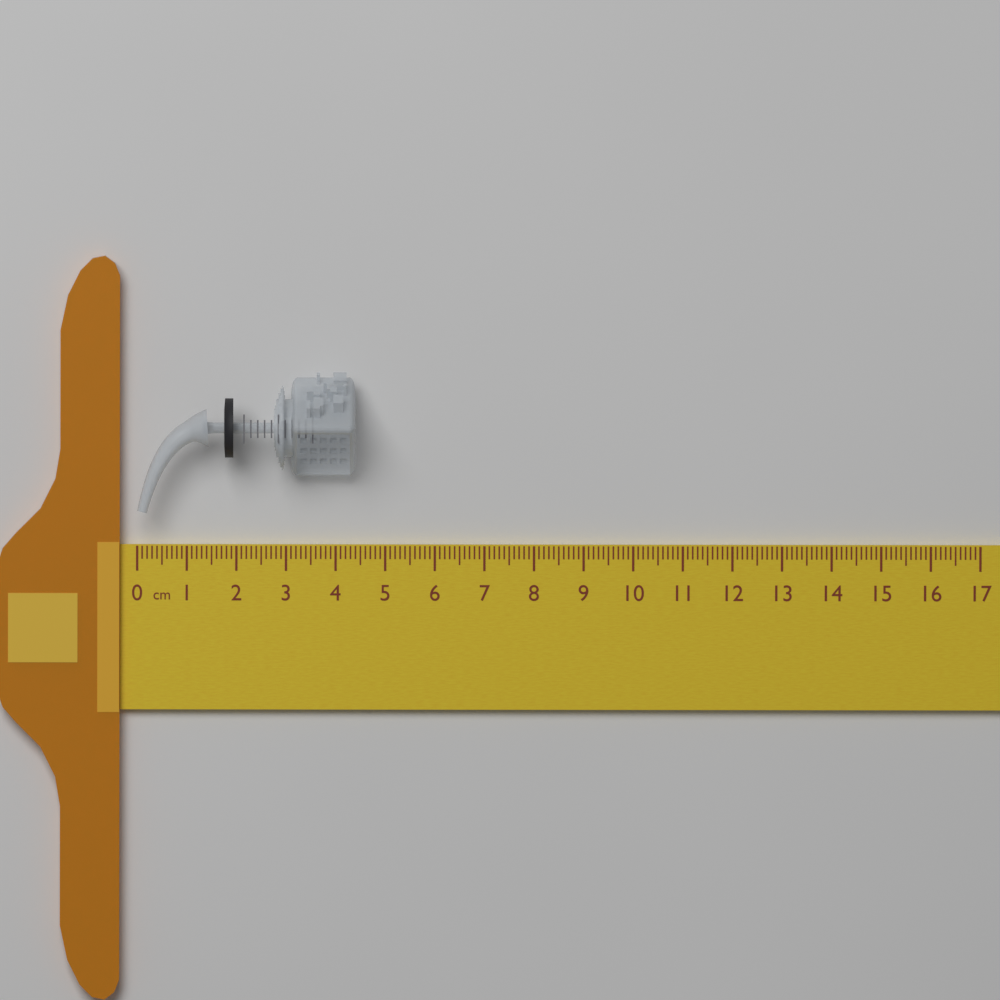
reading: 4.4 cm
